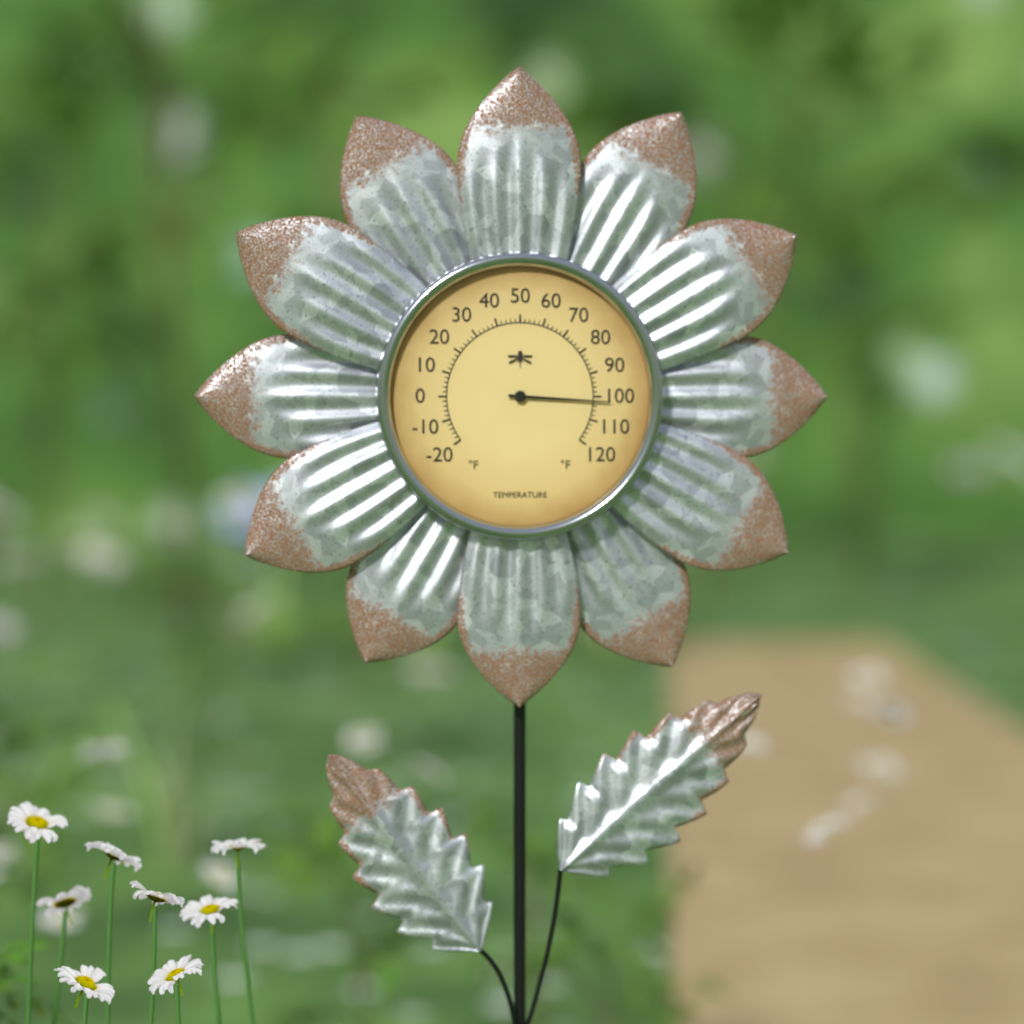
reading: 102 °F
